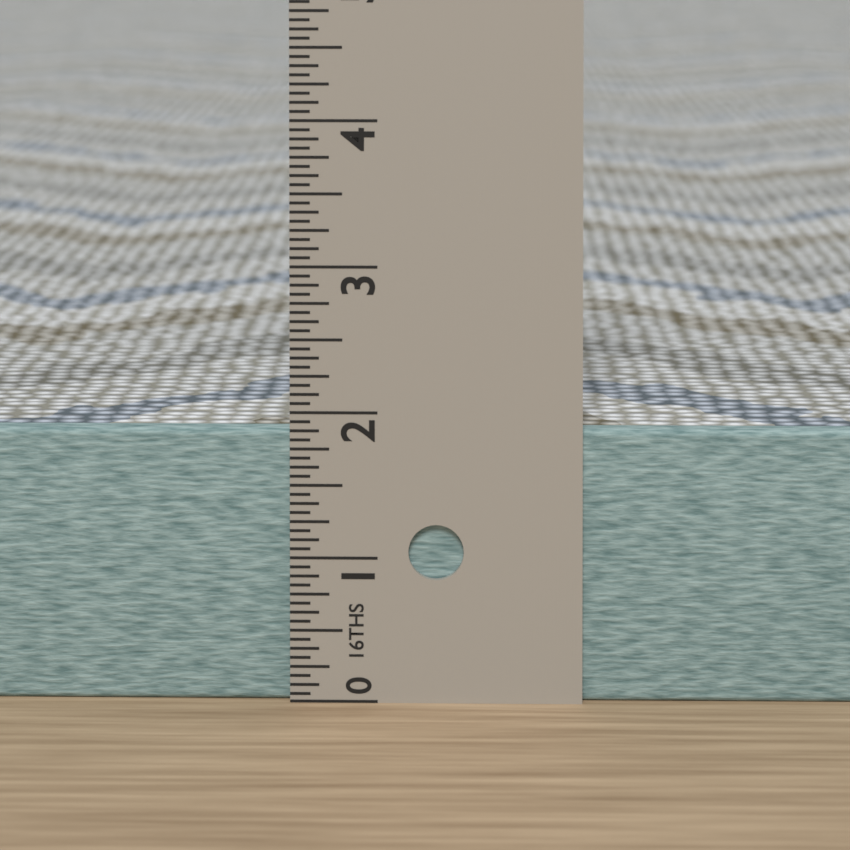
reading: 1.8750 in
